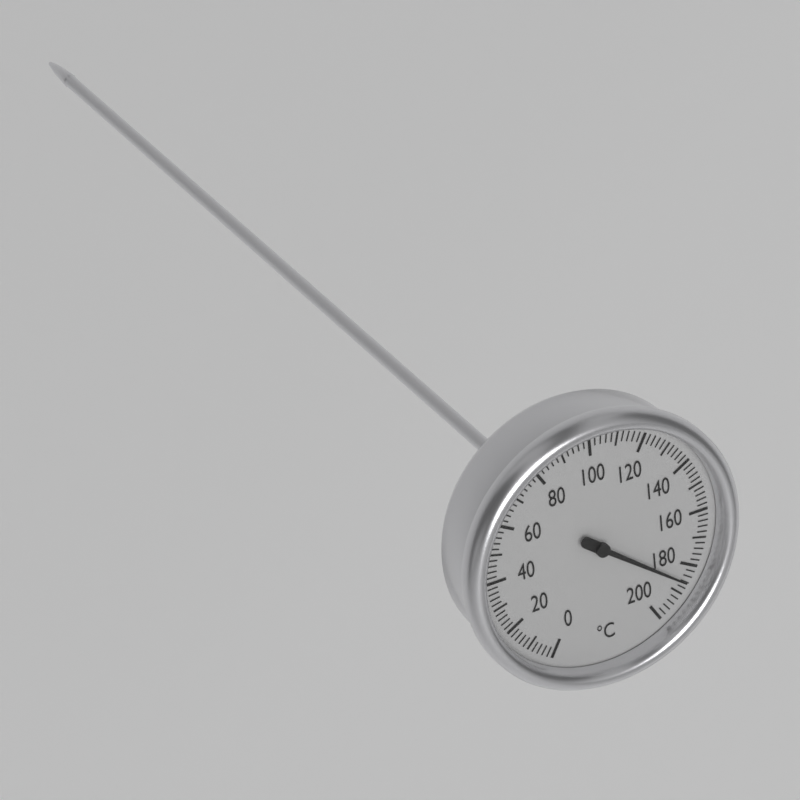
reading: 186 °C
